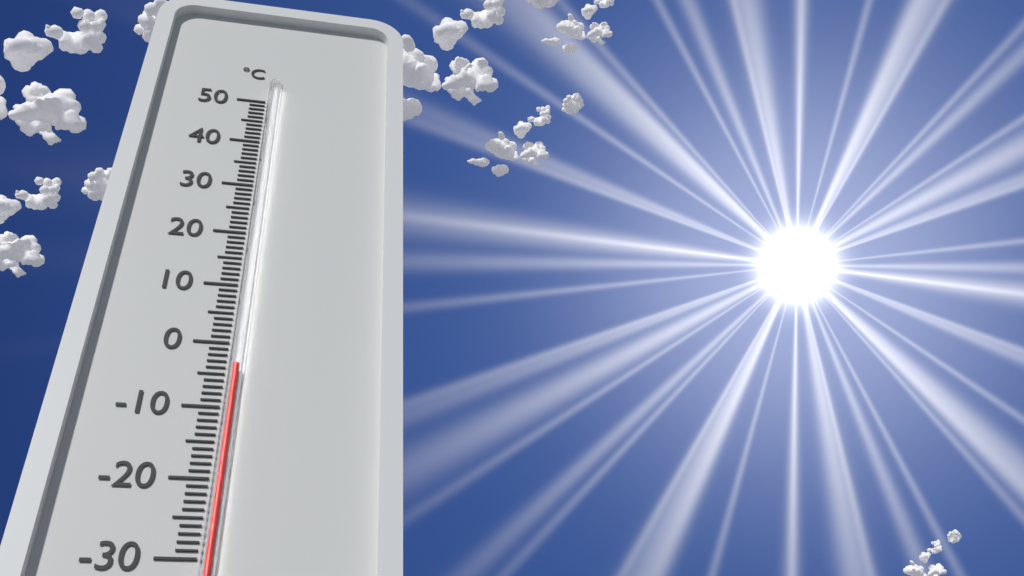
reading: -4 °C
